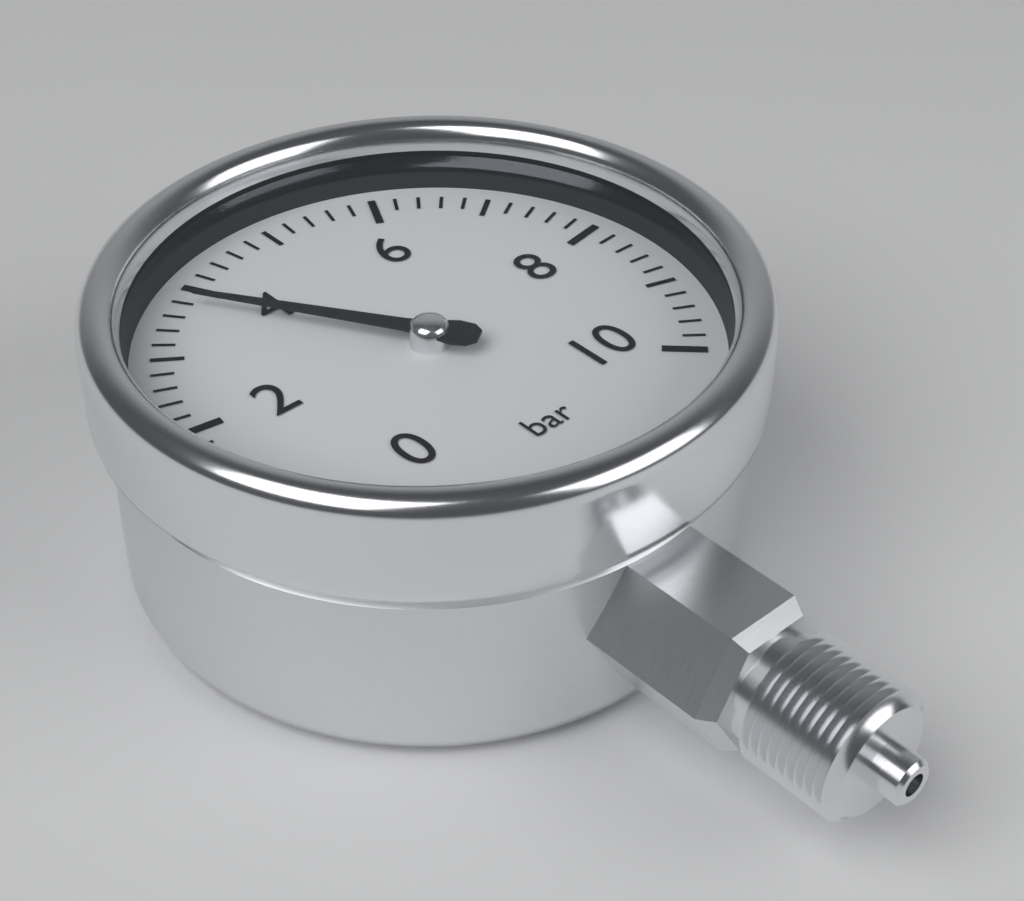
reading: 3.8 bar
